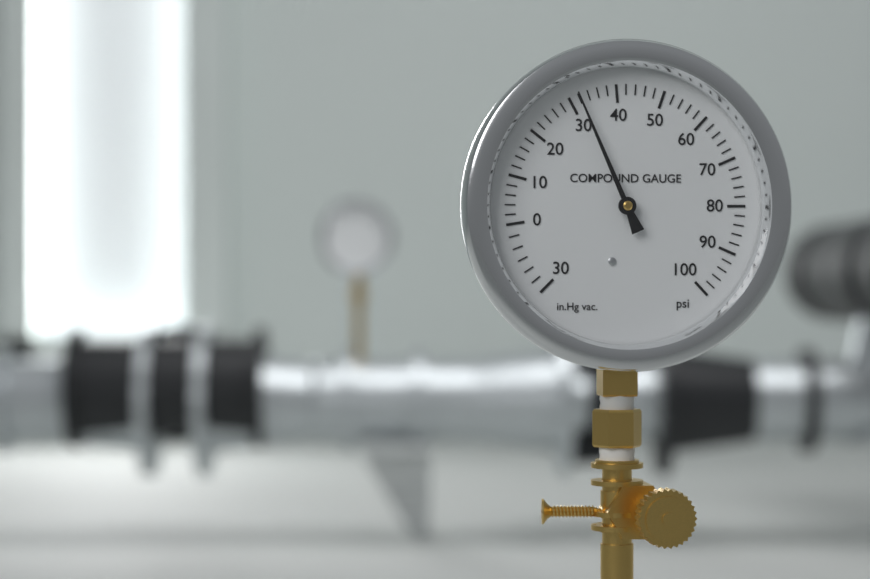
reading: 32 psi
